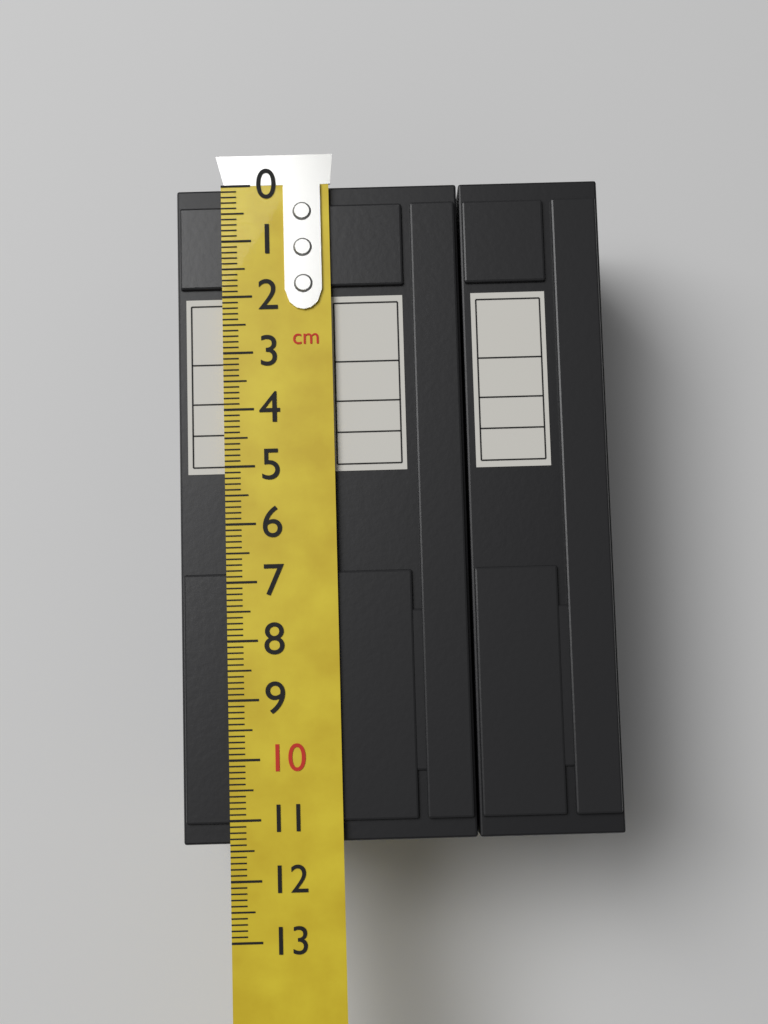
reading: 11.4 cm
